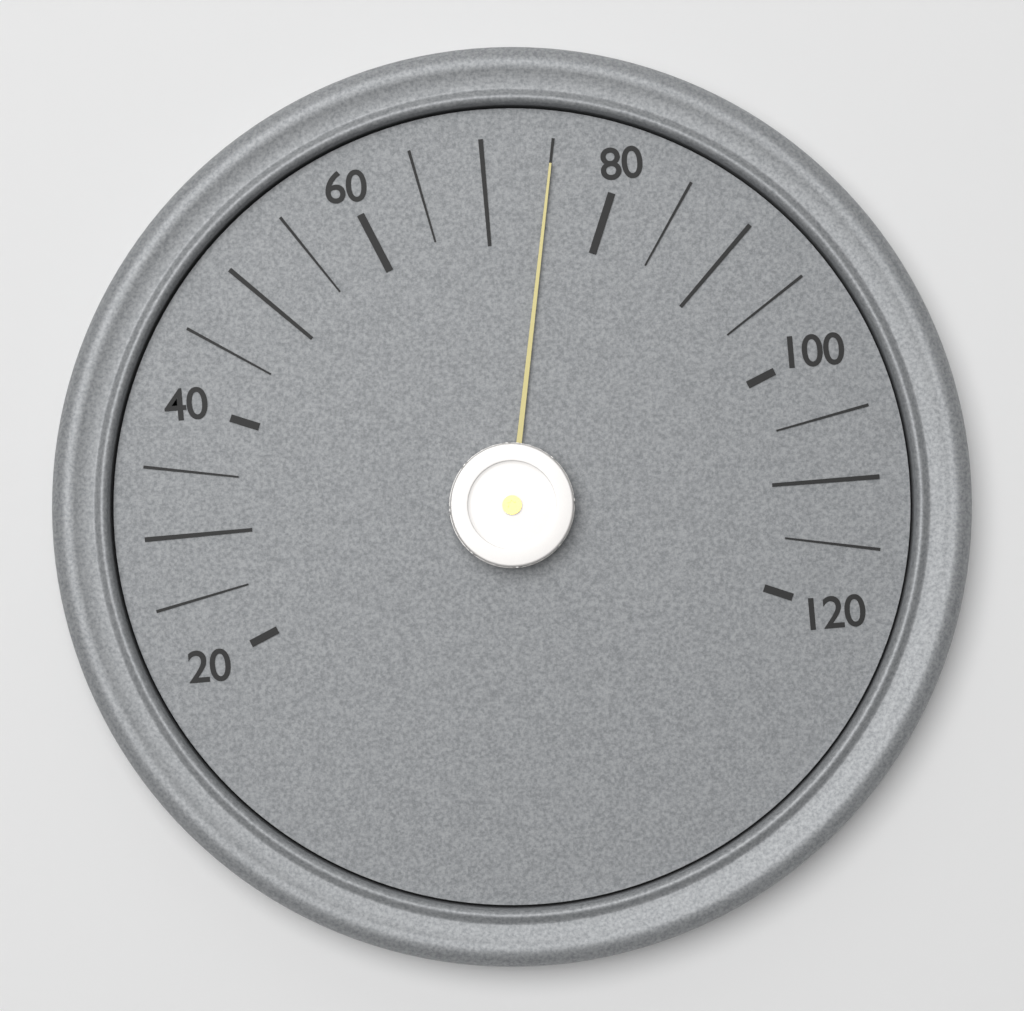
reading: 75 (no unit)
